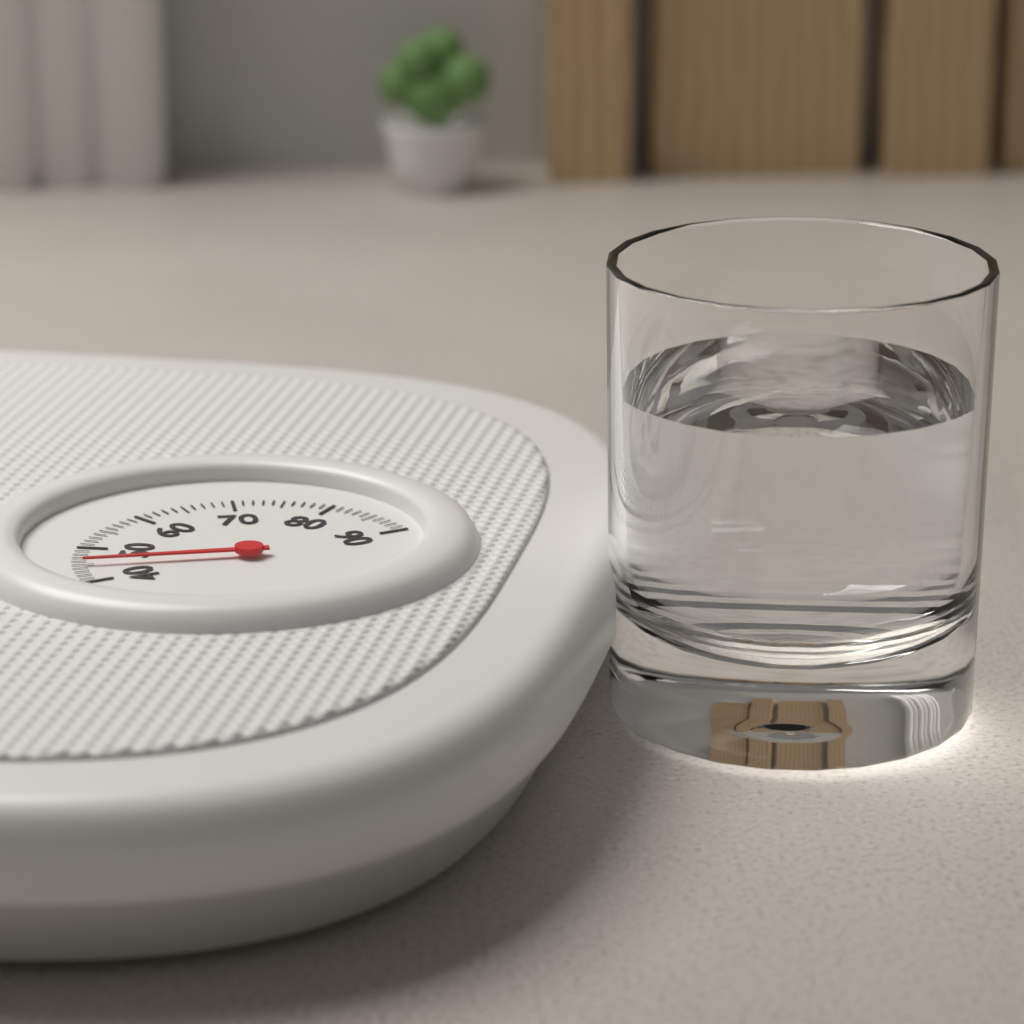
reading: 45 (no unit)
